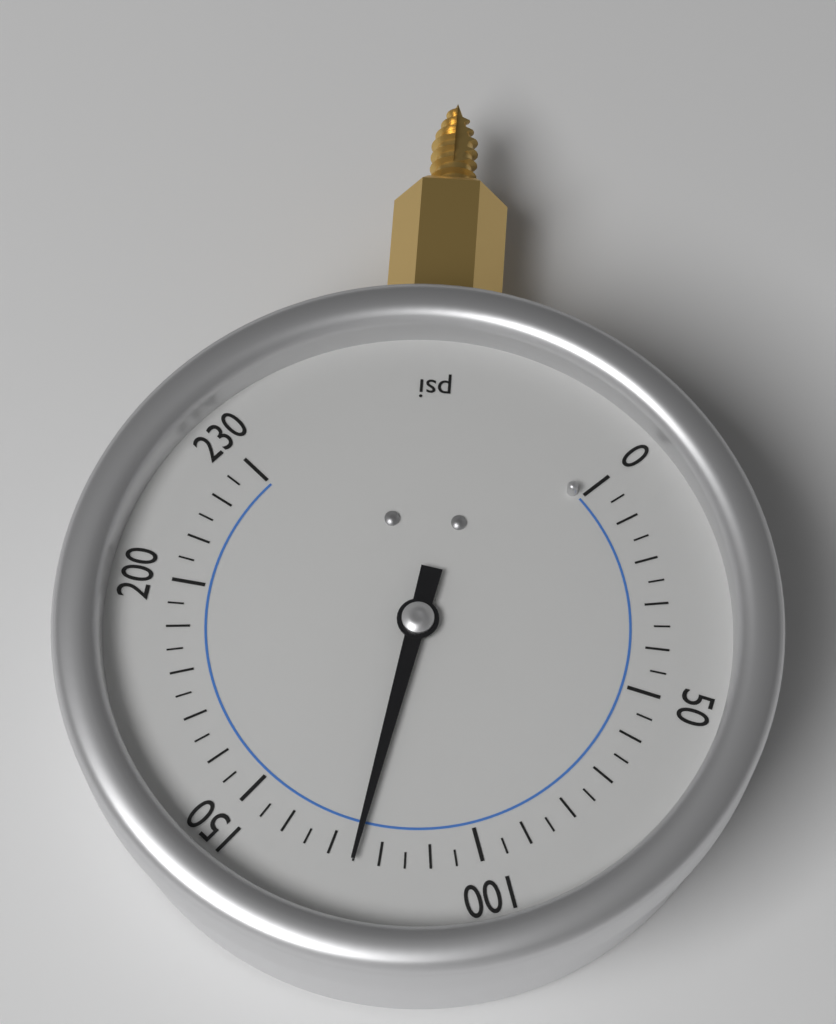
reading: 125 psi
